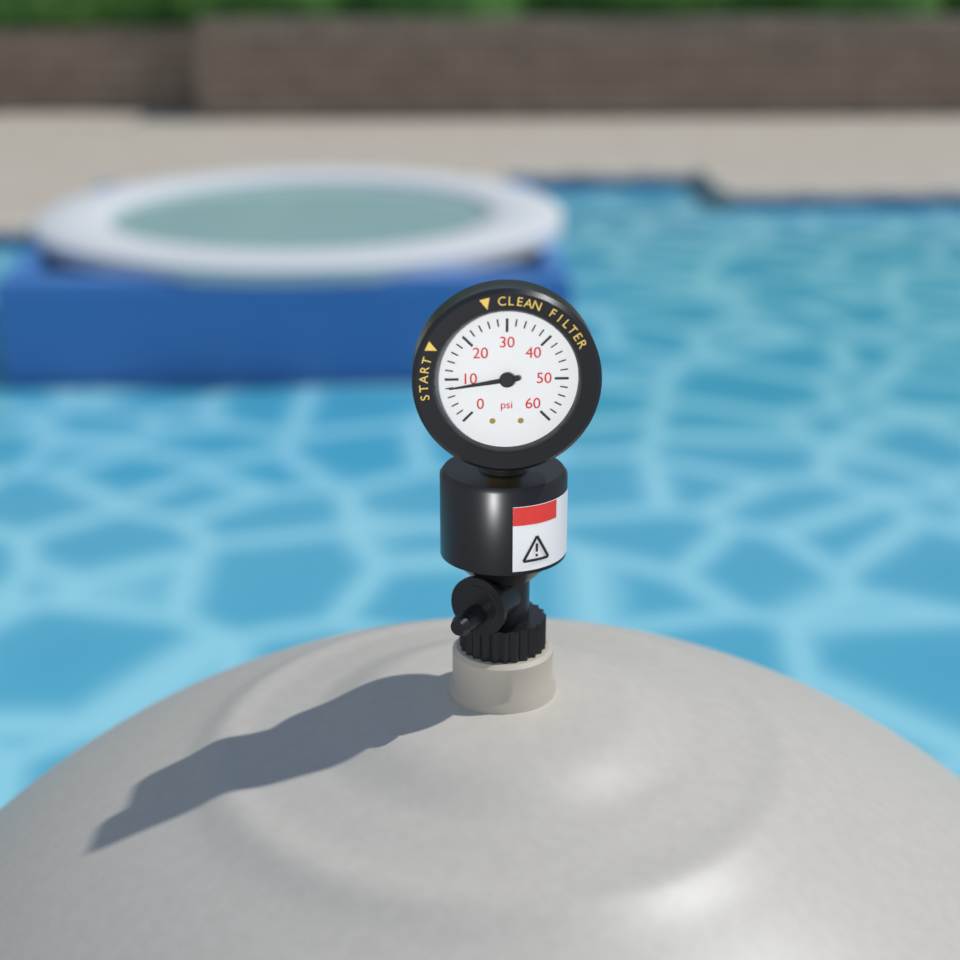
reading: 8 psi
